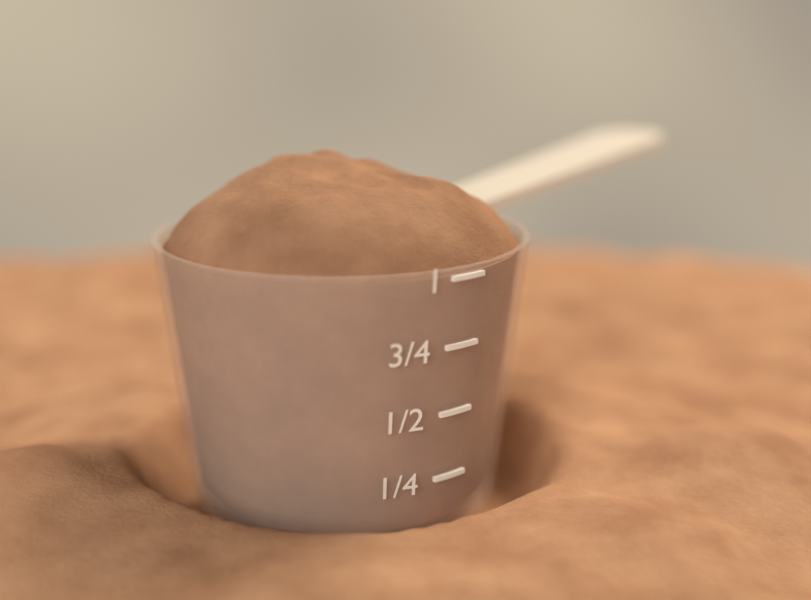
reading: 1.00 (no unit)
